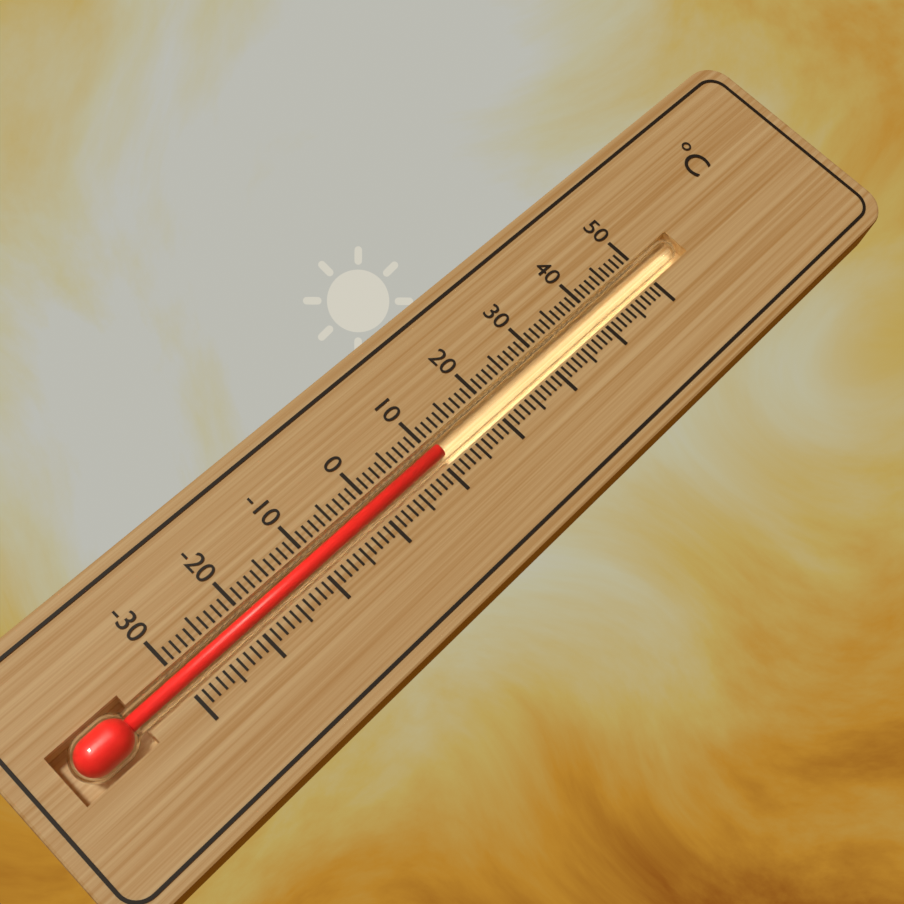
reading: 11 °C
